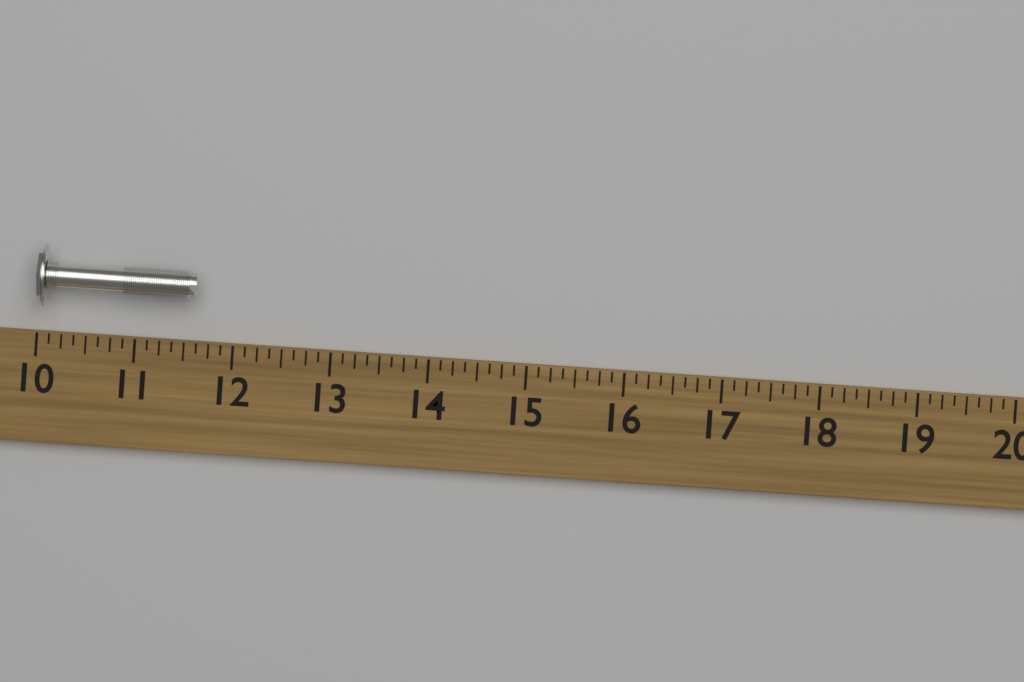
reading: 11.625 (no unit)
